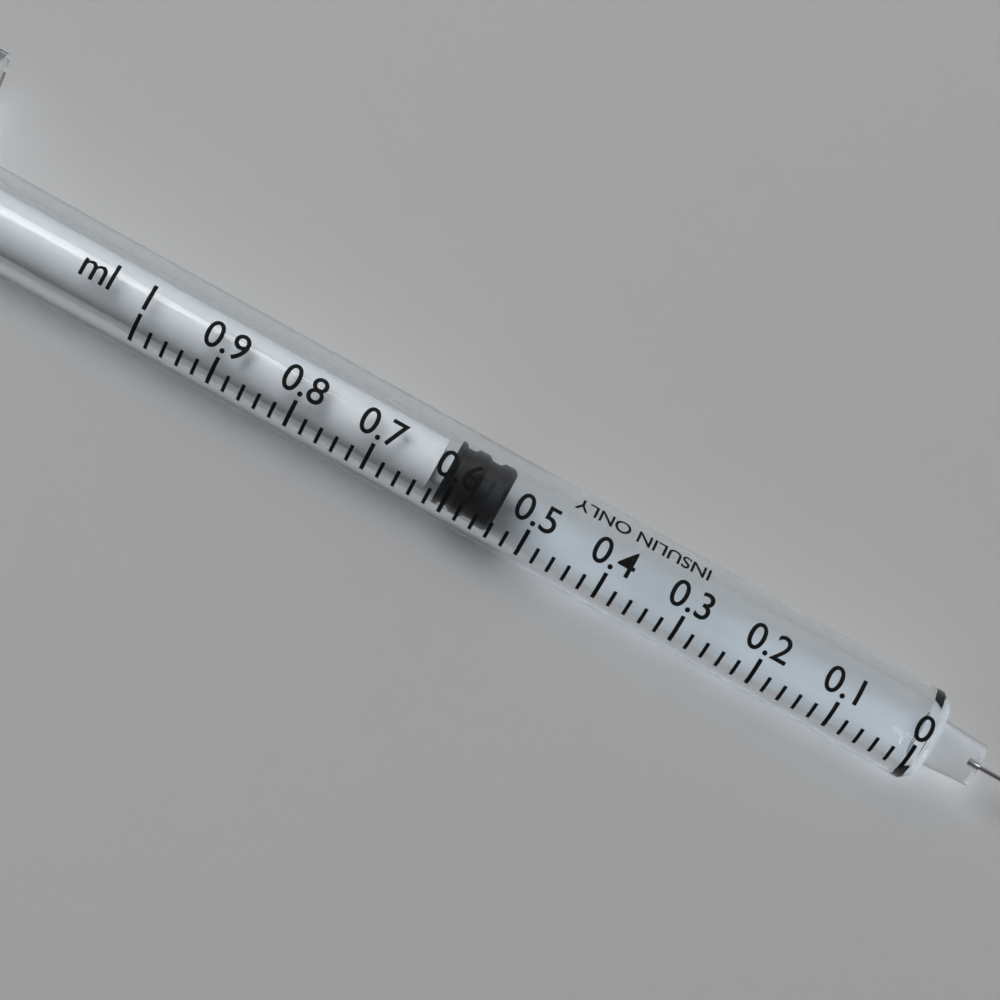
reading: 0.54 ml
